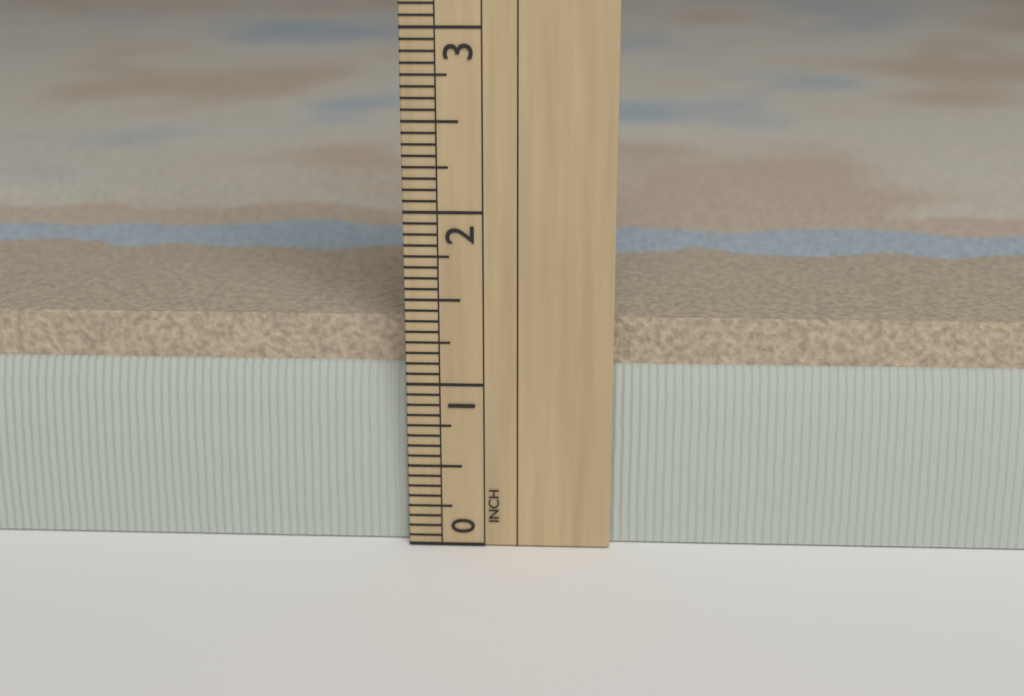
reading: 1.3750 in
